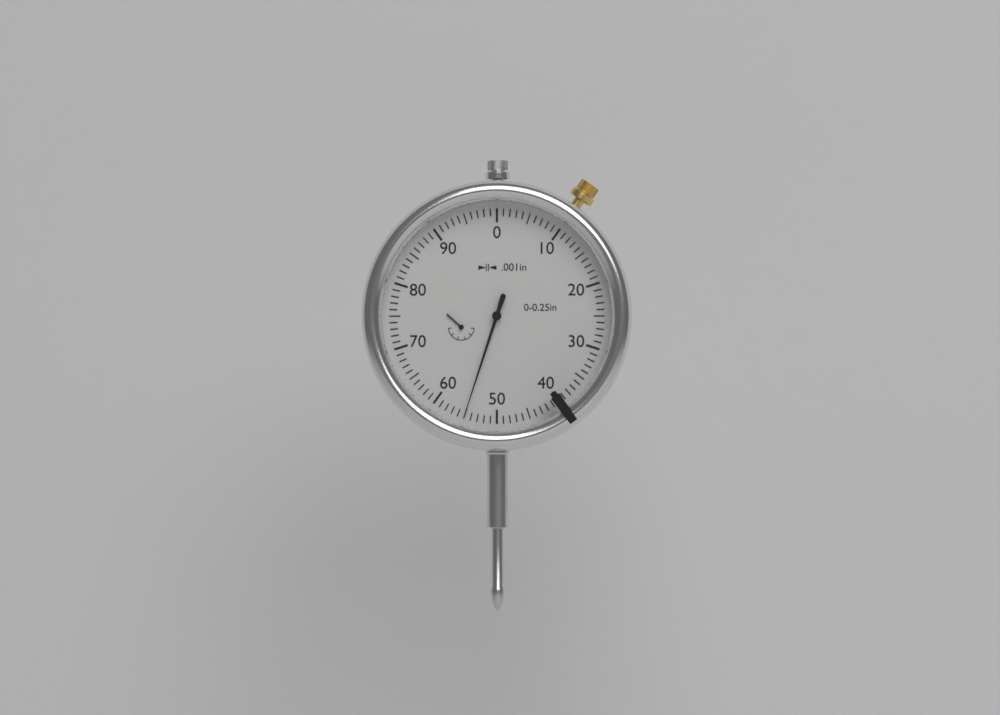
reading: 0.055 in
